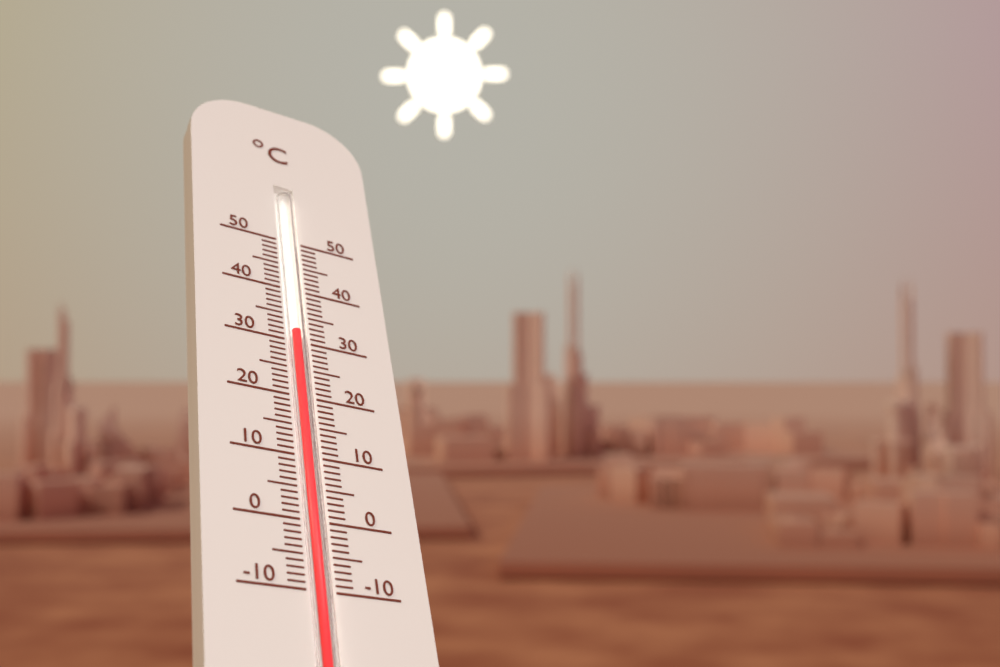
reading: 32 °C
